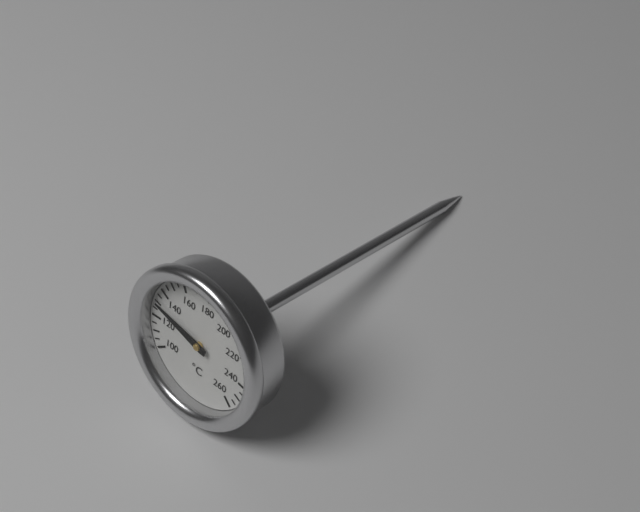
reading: 130 °C
